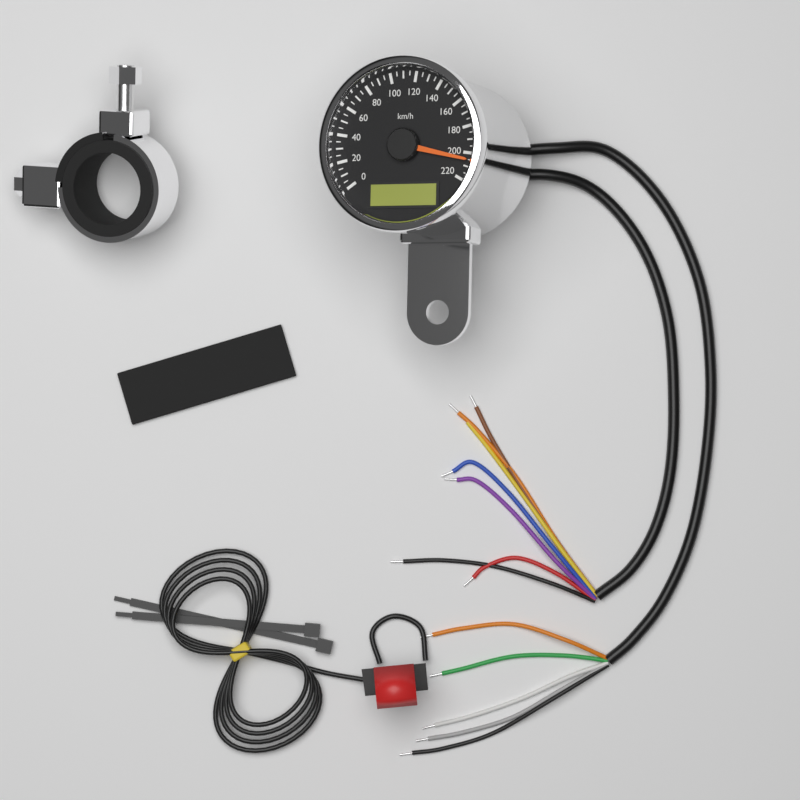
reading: 205 km/h
